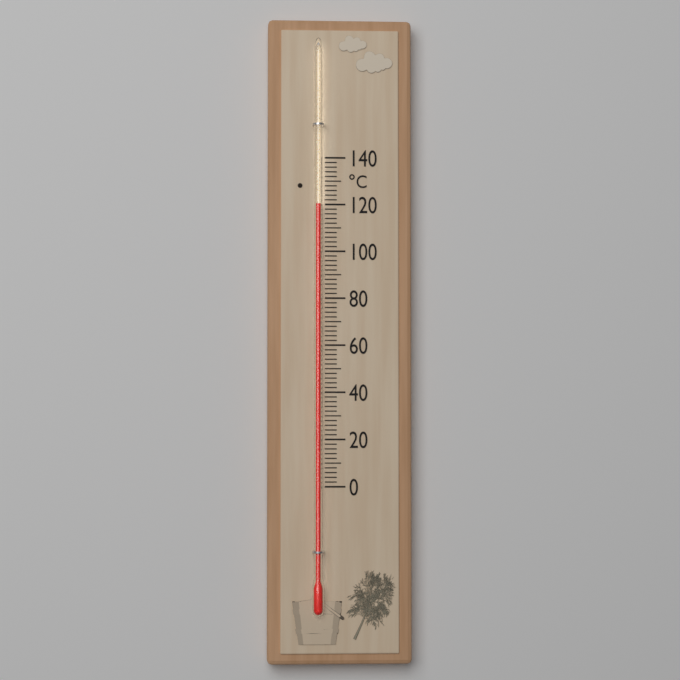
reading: 120 °C
